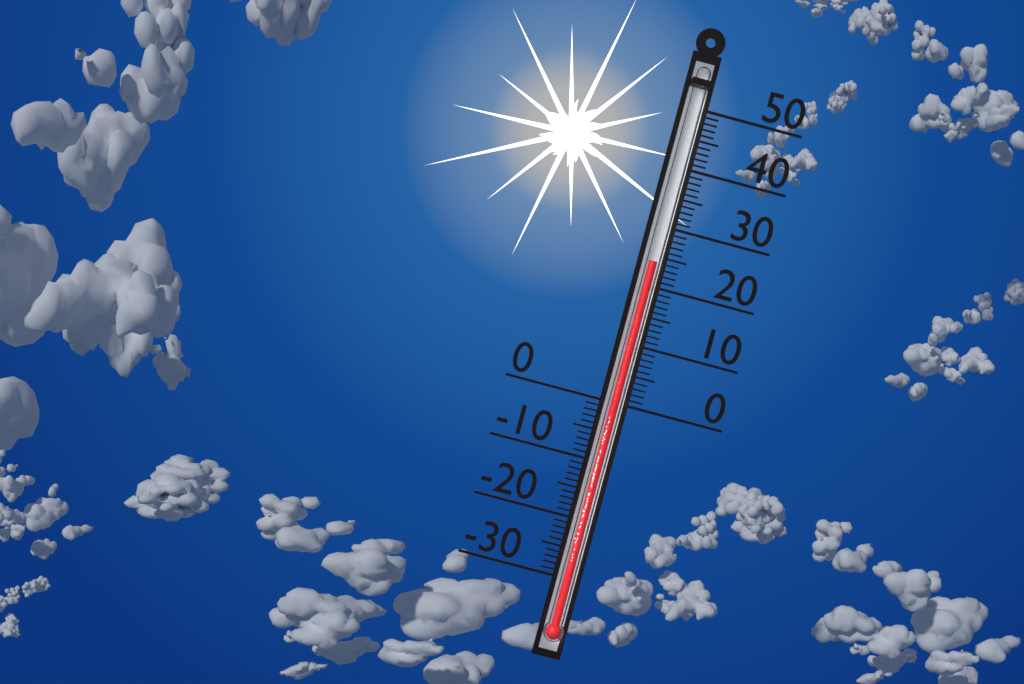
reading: 24 (no unit)
